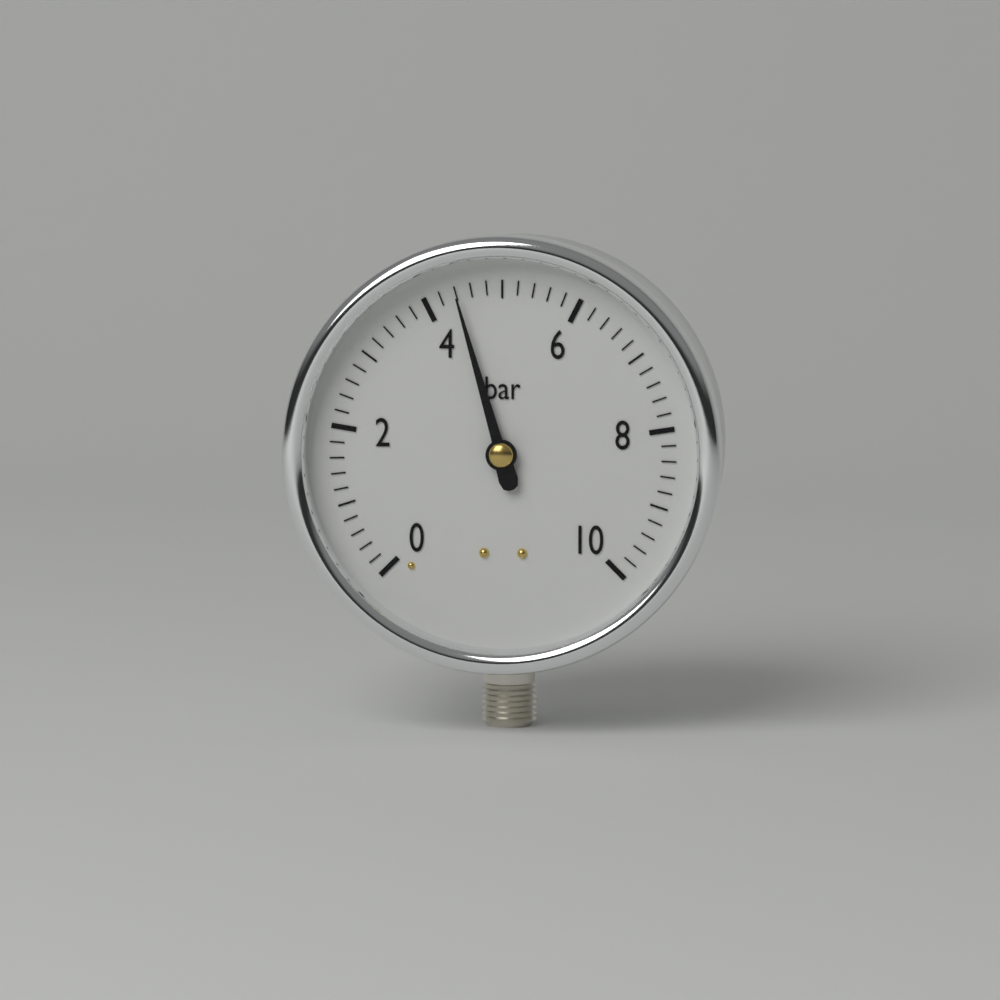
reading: 4.4 bar
